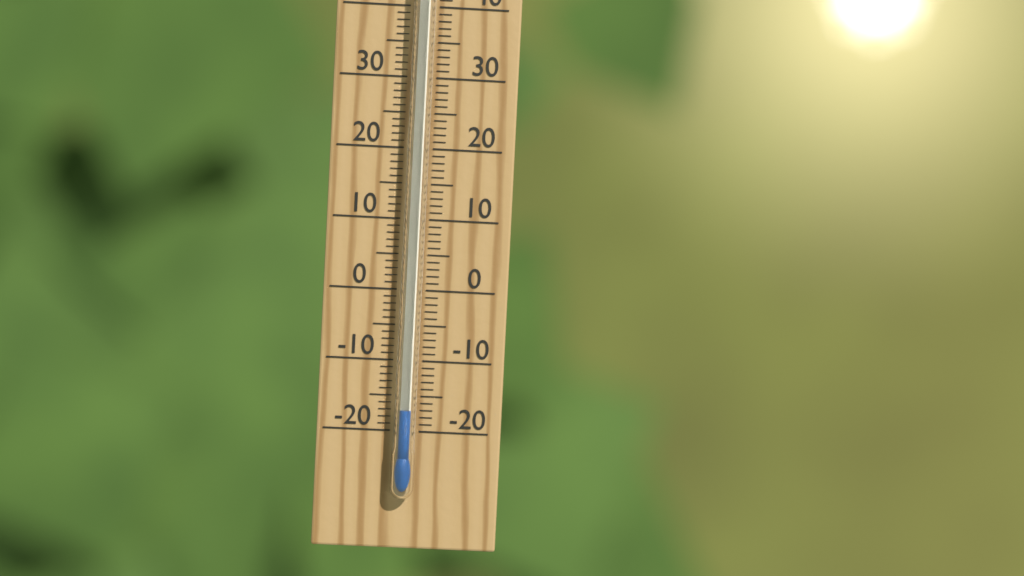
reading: -17 °C
